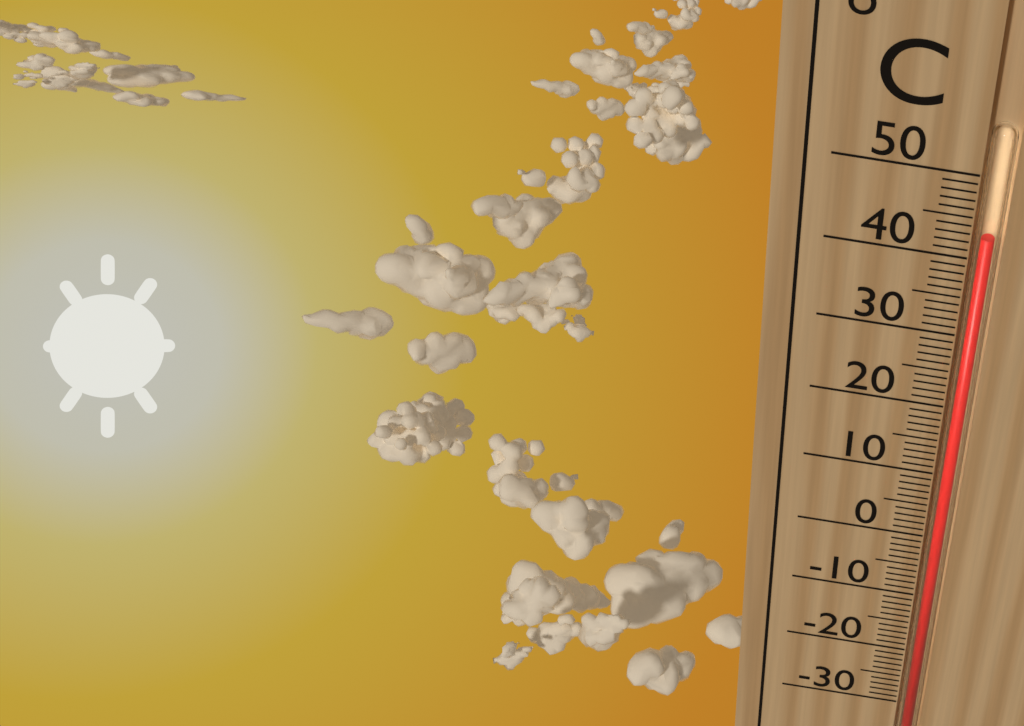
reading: 43 °C
